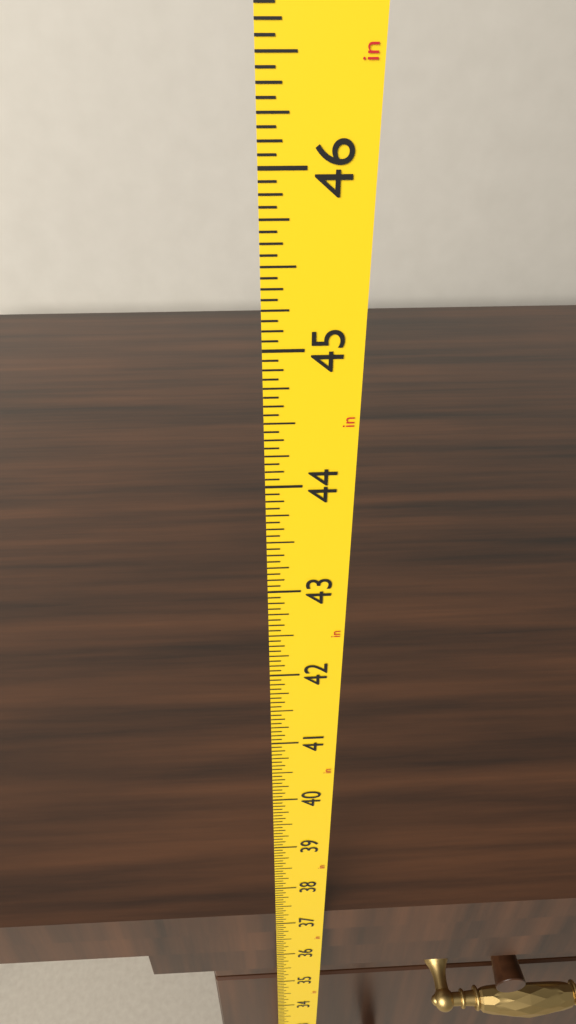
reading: 37.1875 in
